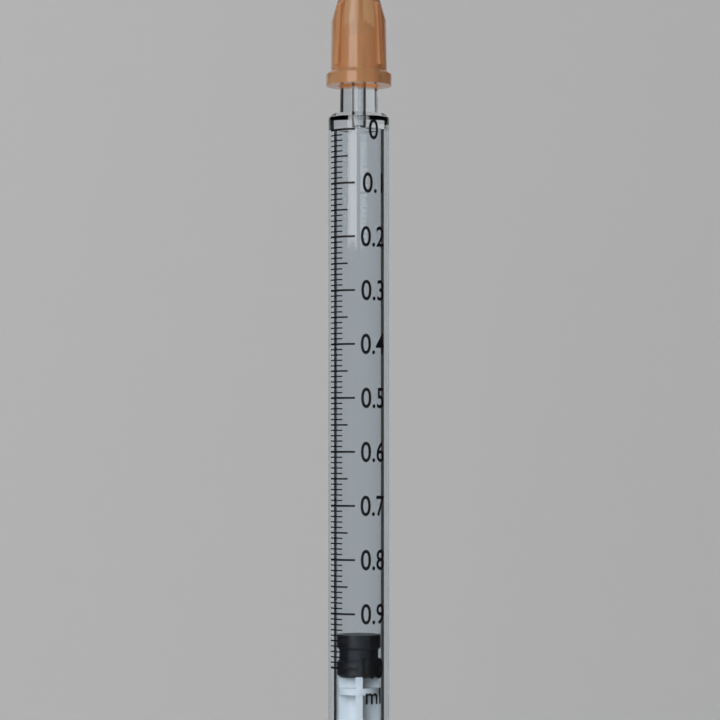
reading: 0.94 ml
